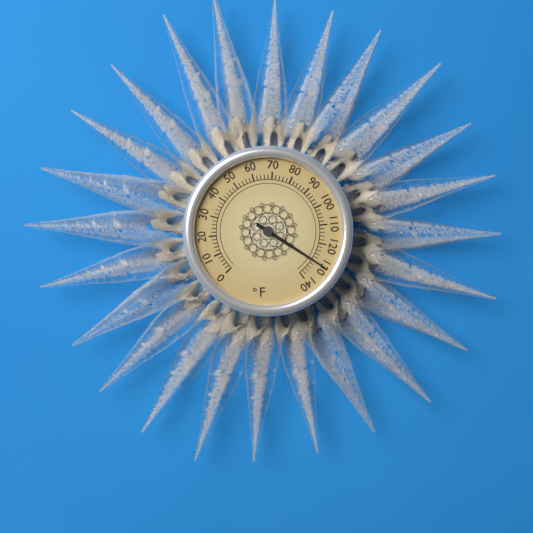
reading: 130 °F
